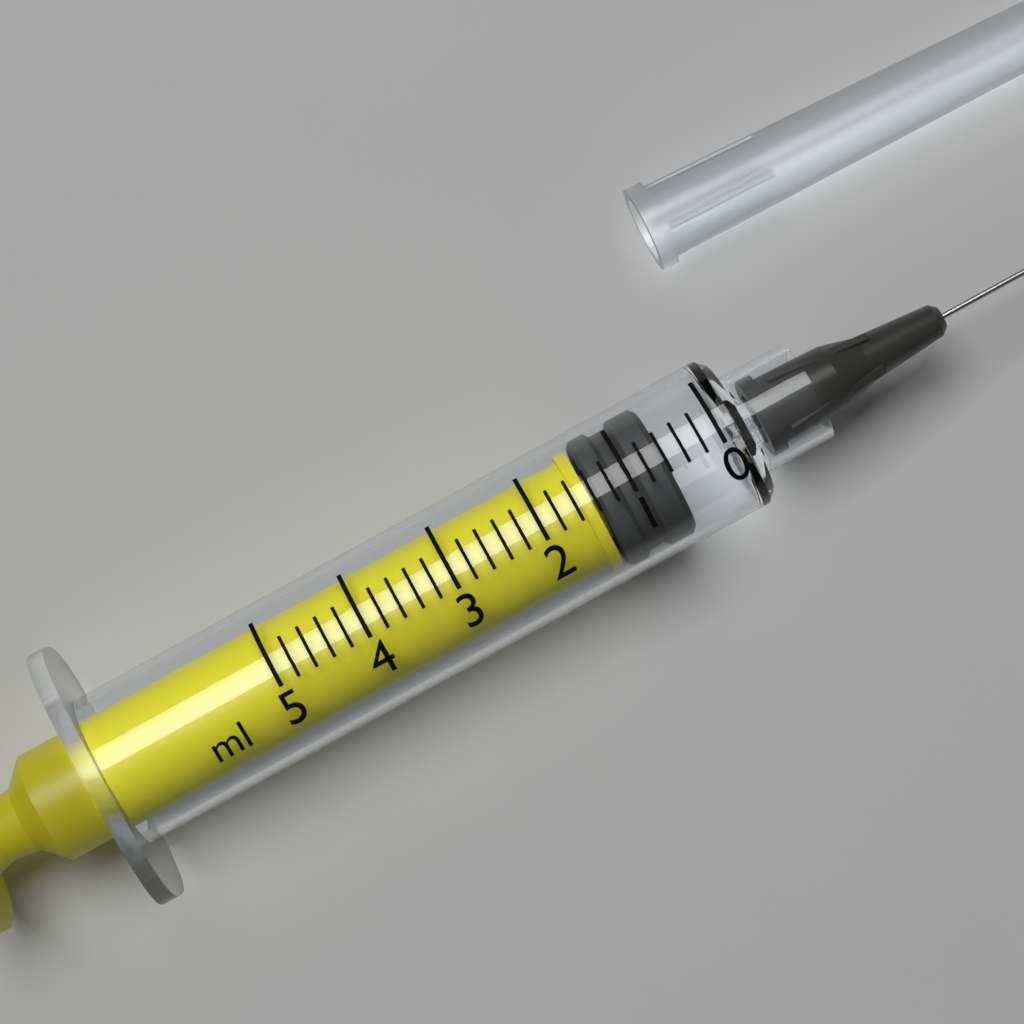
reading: 0.6 ml
